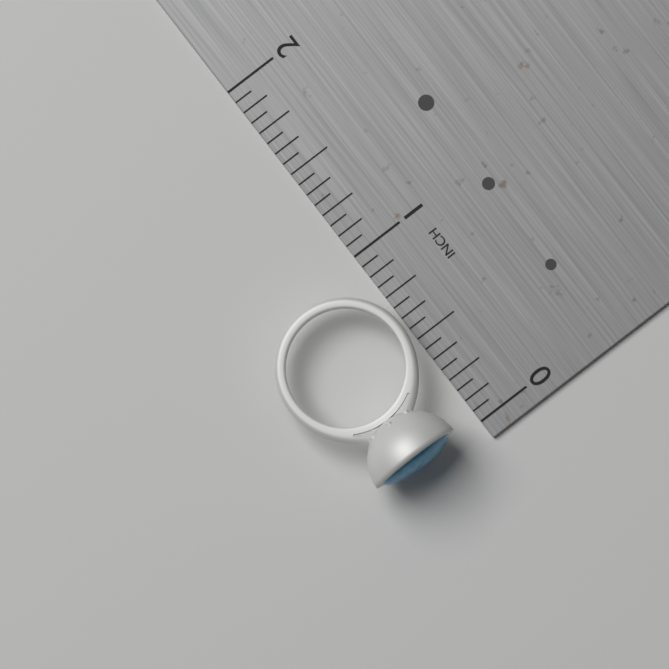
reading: 0.9375 in
